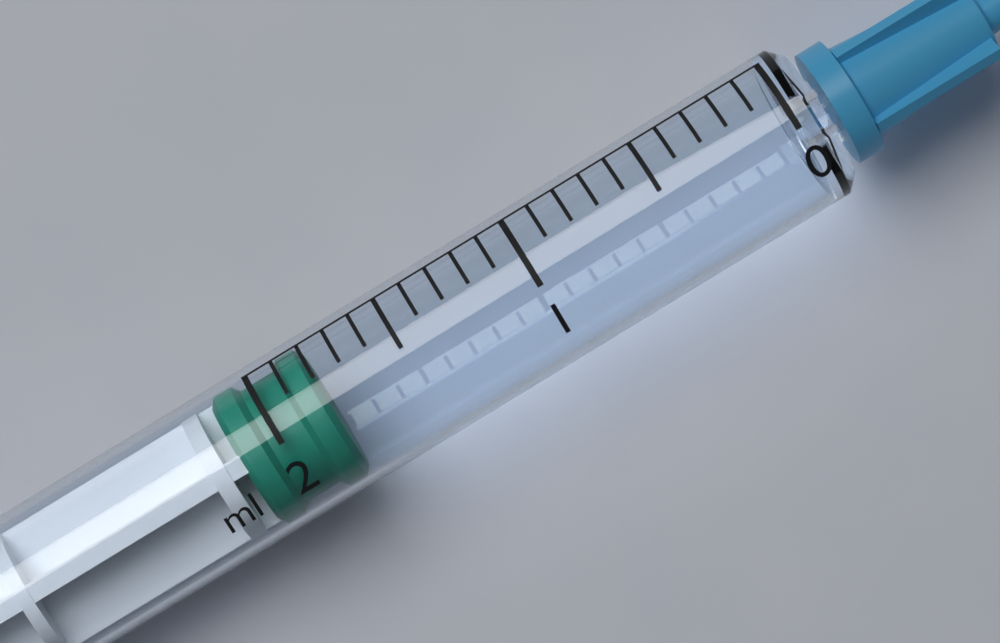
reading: 1.8 ml
